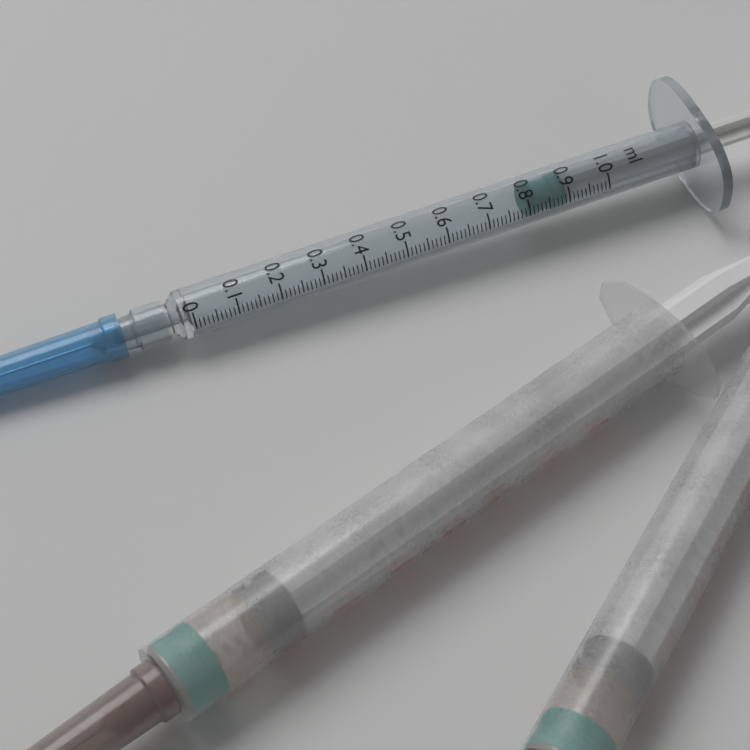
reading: 0.80 ml
